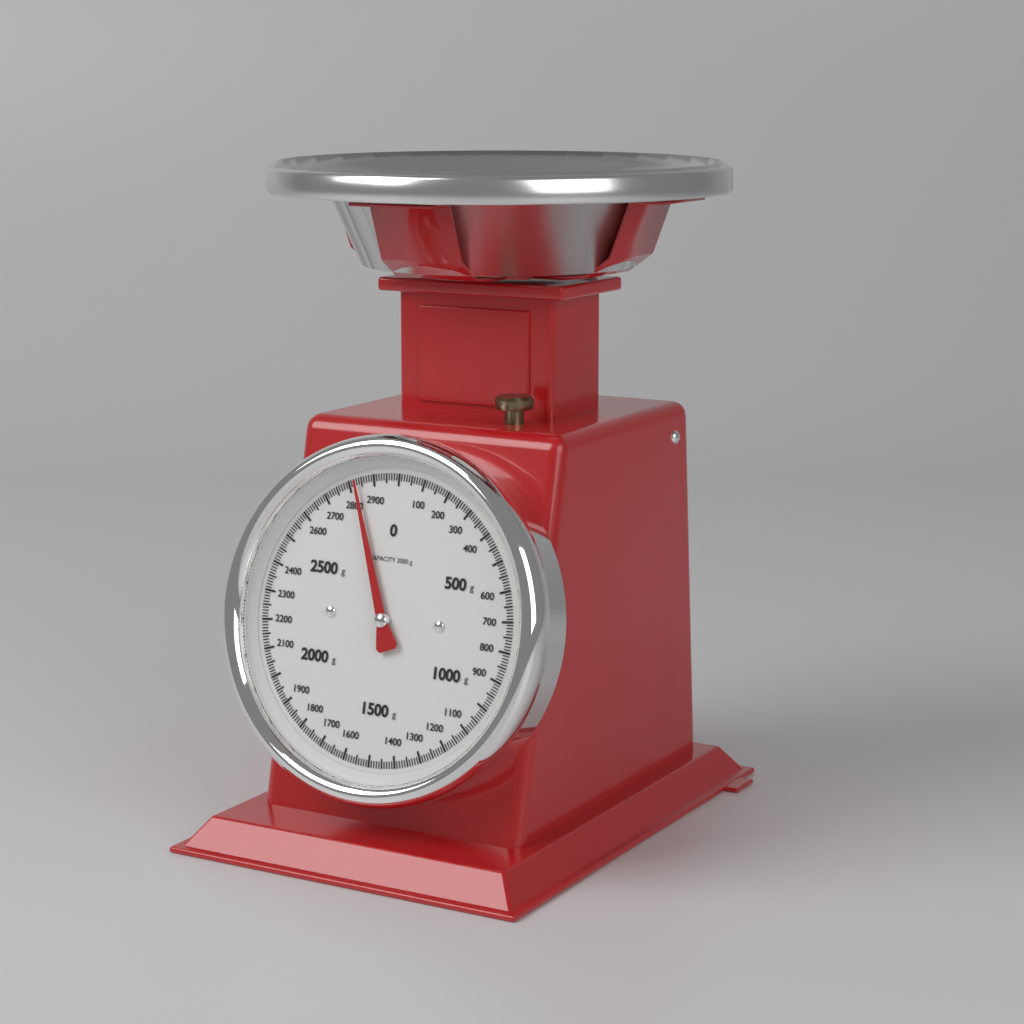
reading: 2830 g
